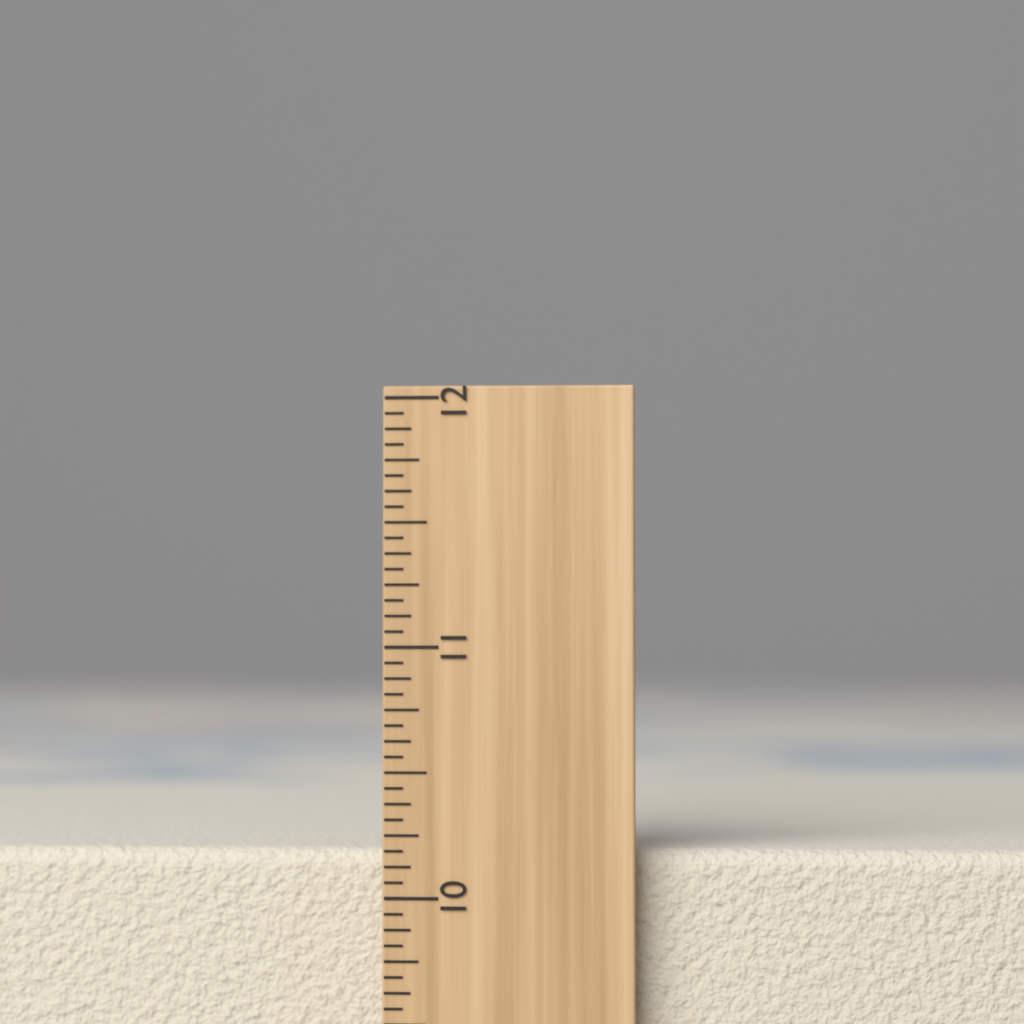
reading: 10.1875 inch
